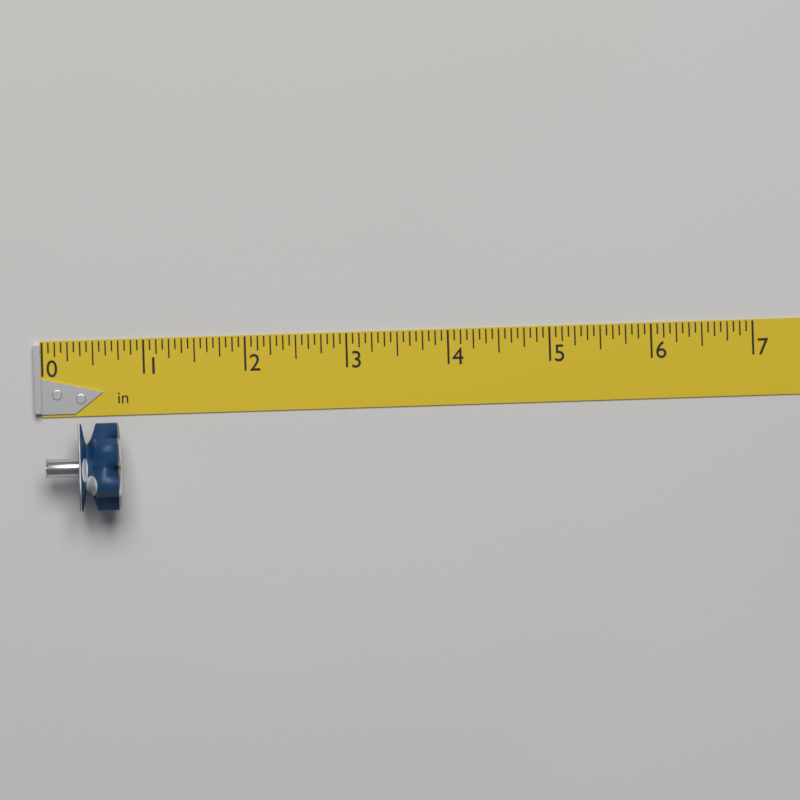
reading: 0.7500 in
